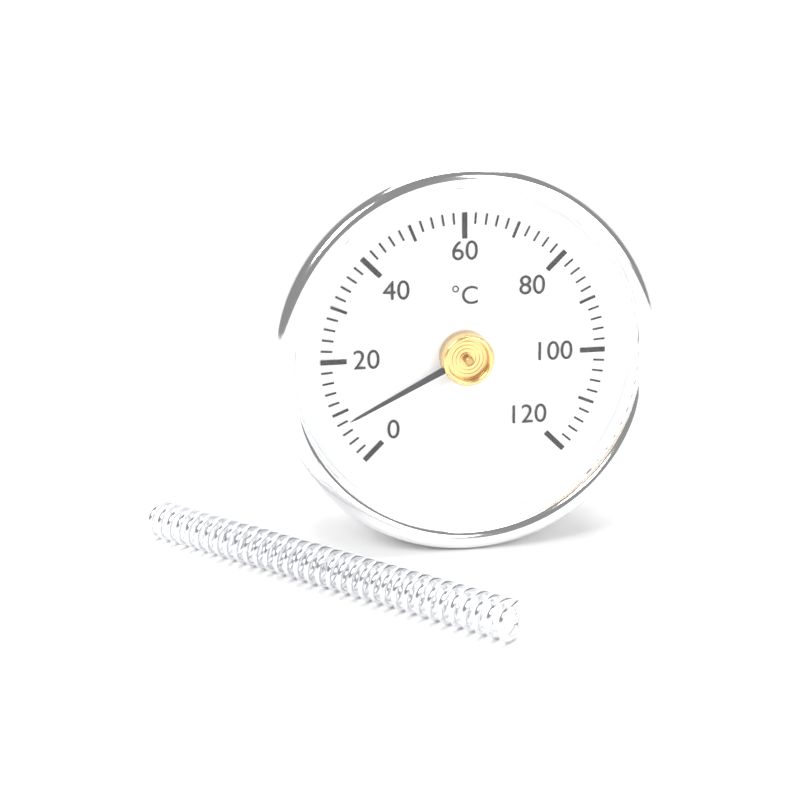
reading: 8 °C
